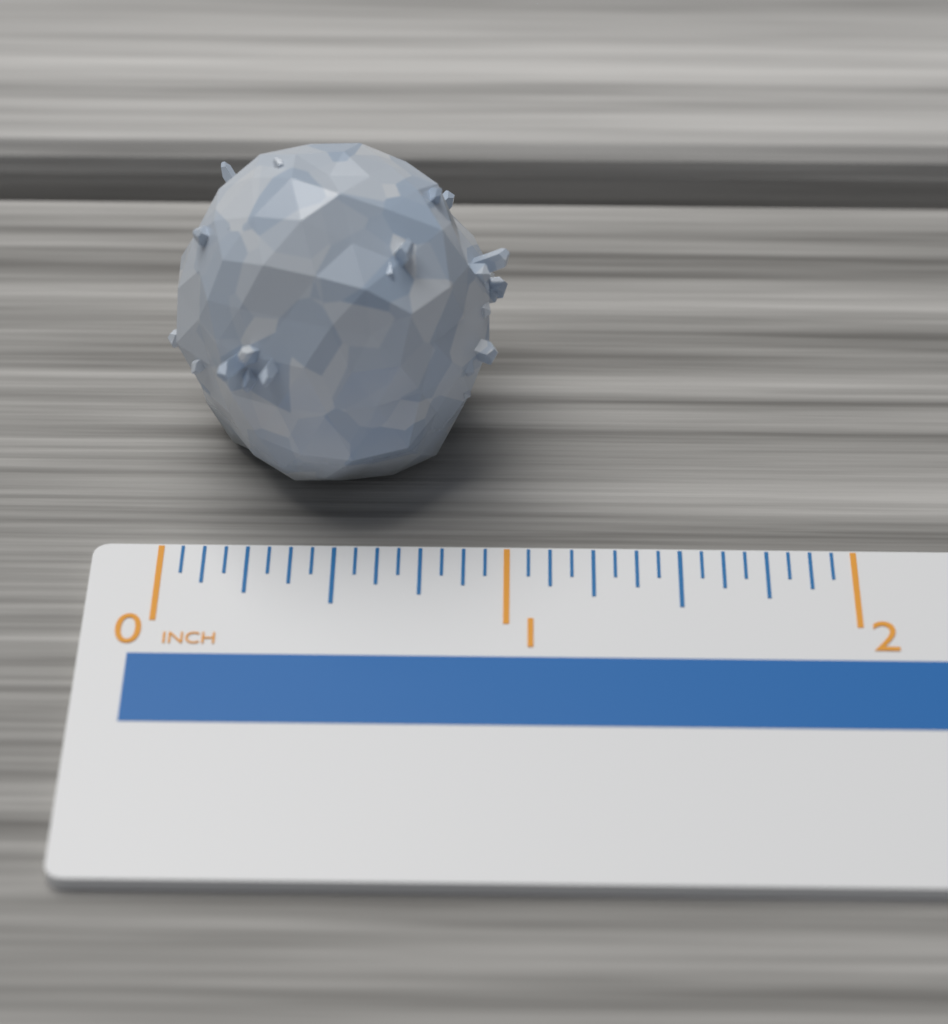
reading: 1.0000 inch
